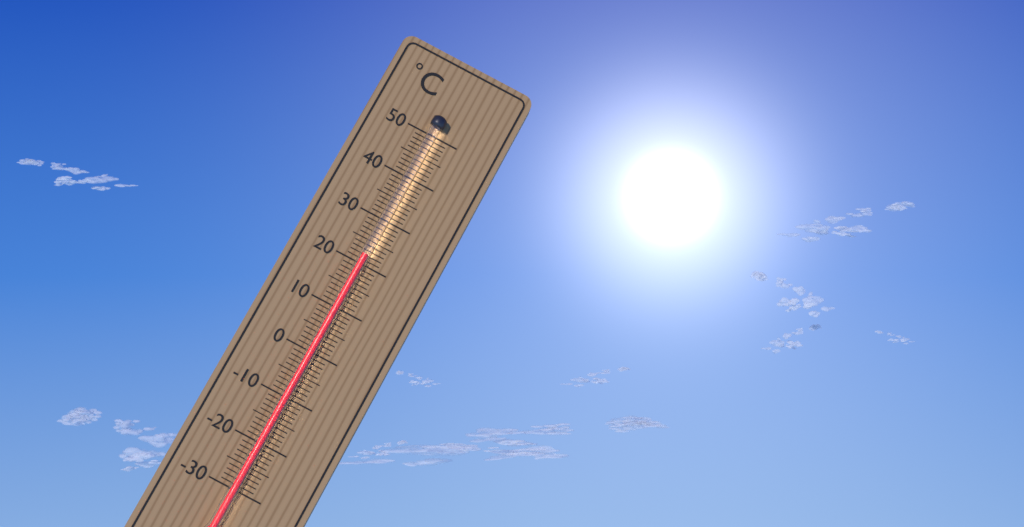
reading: 22 °C
